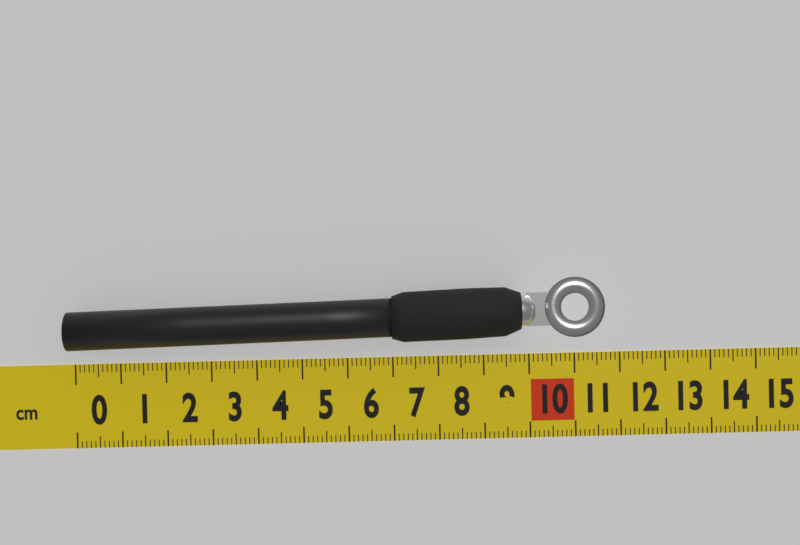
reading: 11.6 cm
